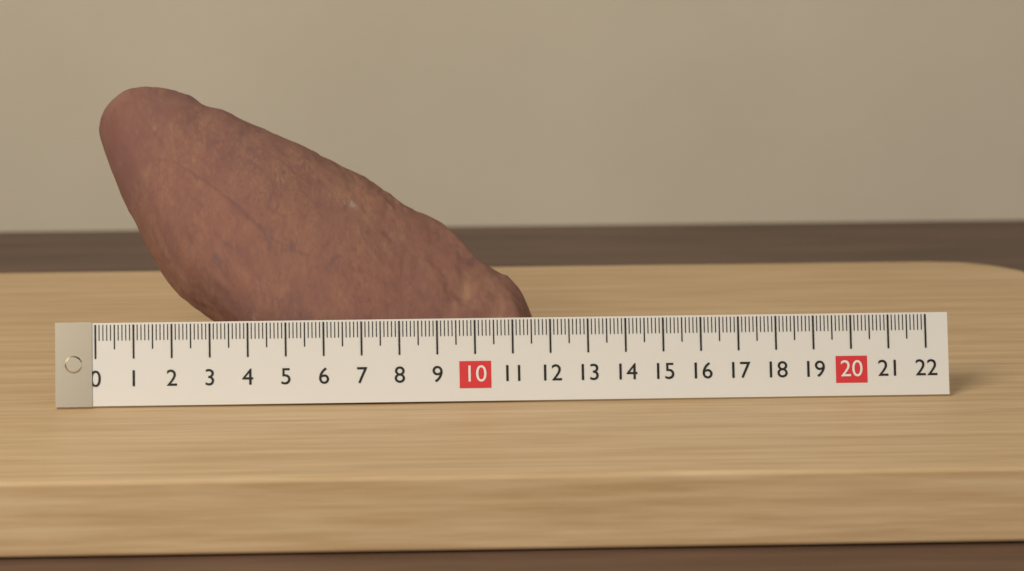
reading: 11.7 (no unit)
